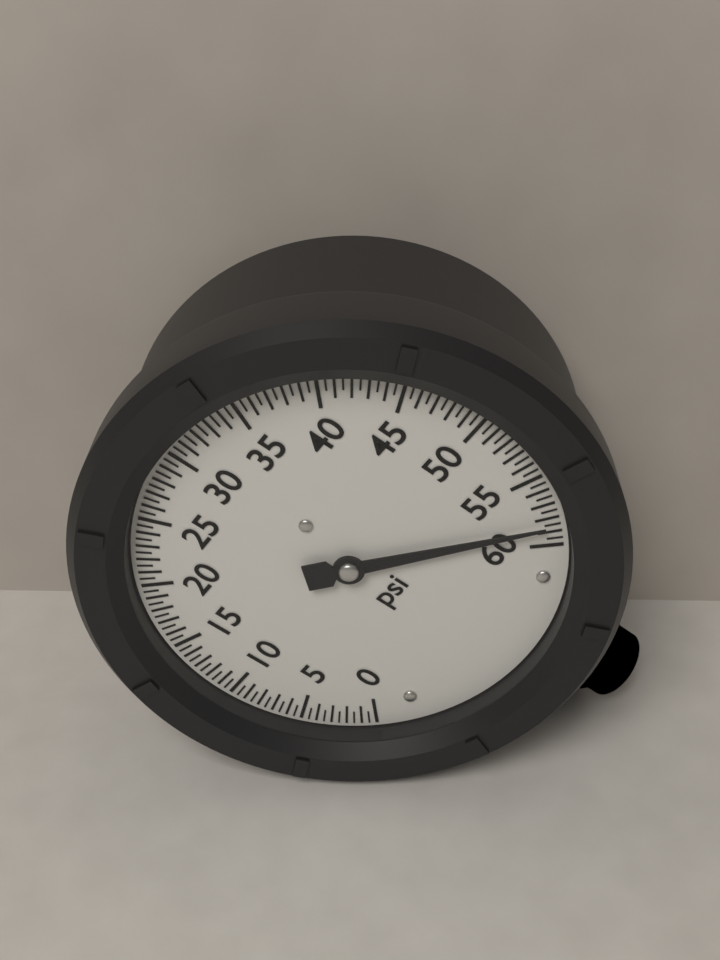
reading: 58.5 psi
